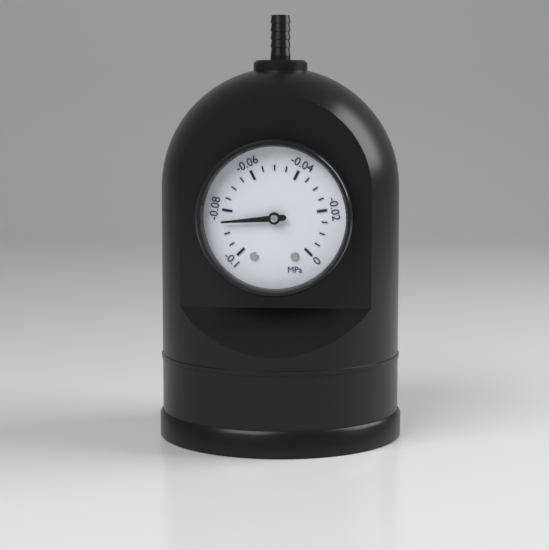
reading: -0.085 MPa
